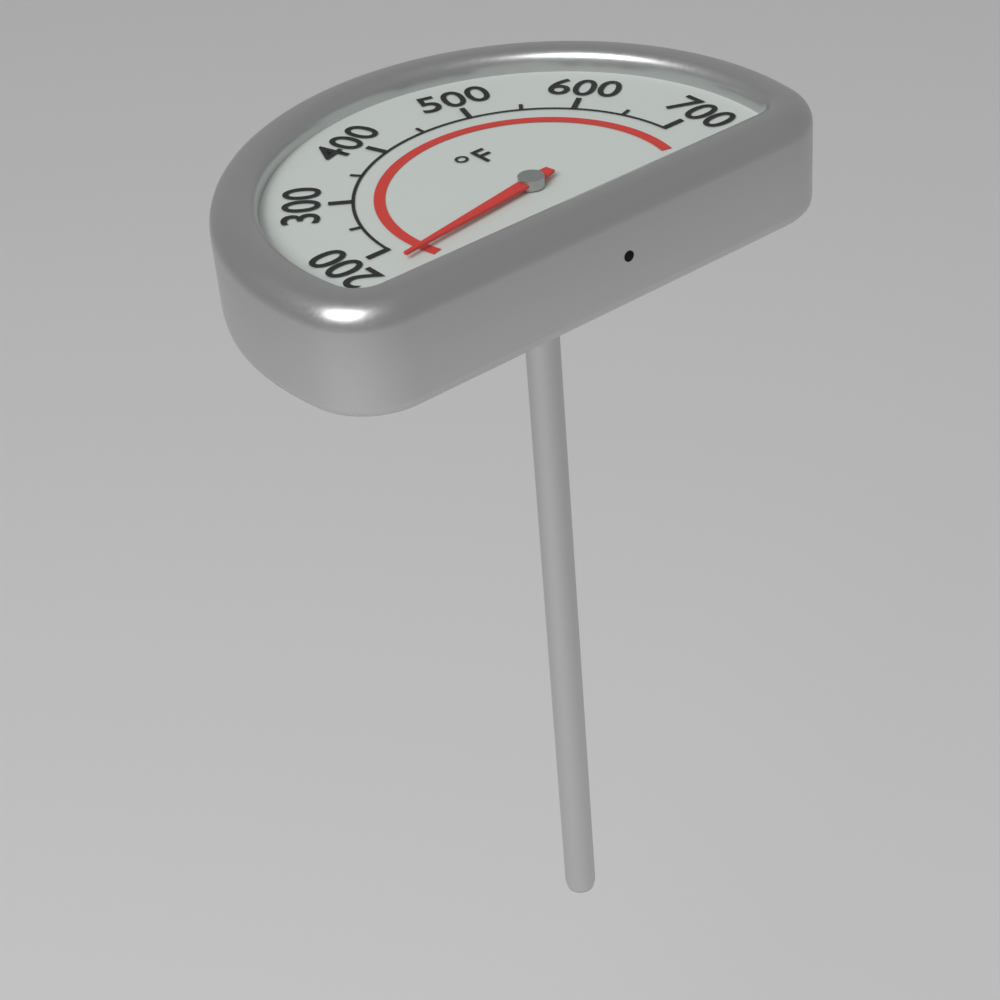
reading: 175 °F
